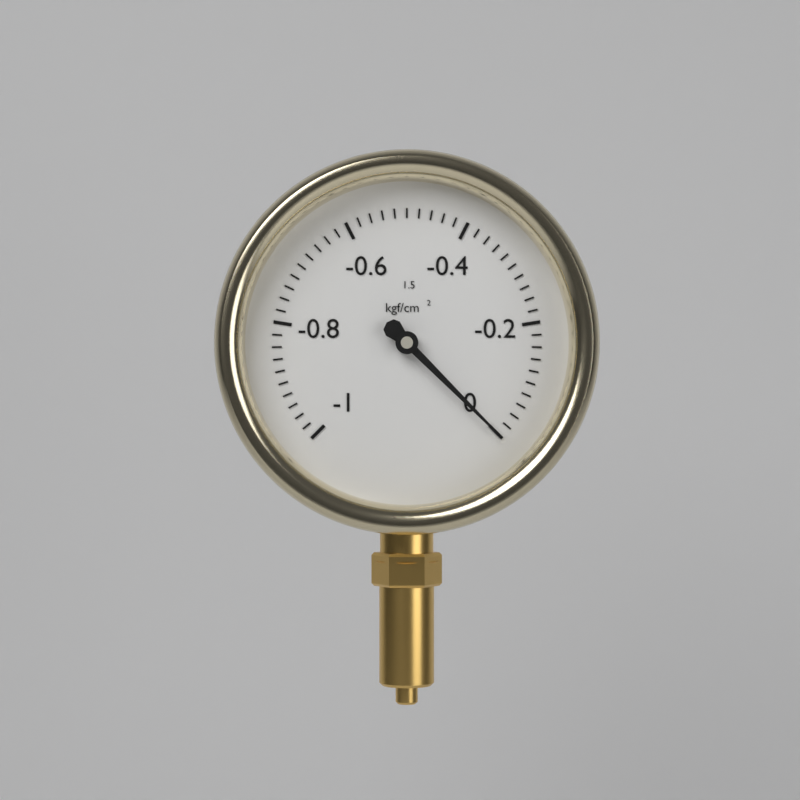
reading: 0.00 kgf/cm²
